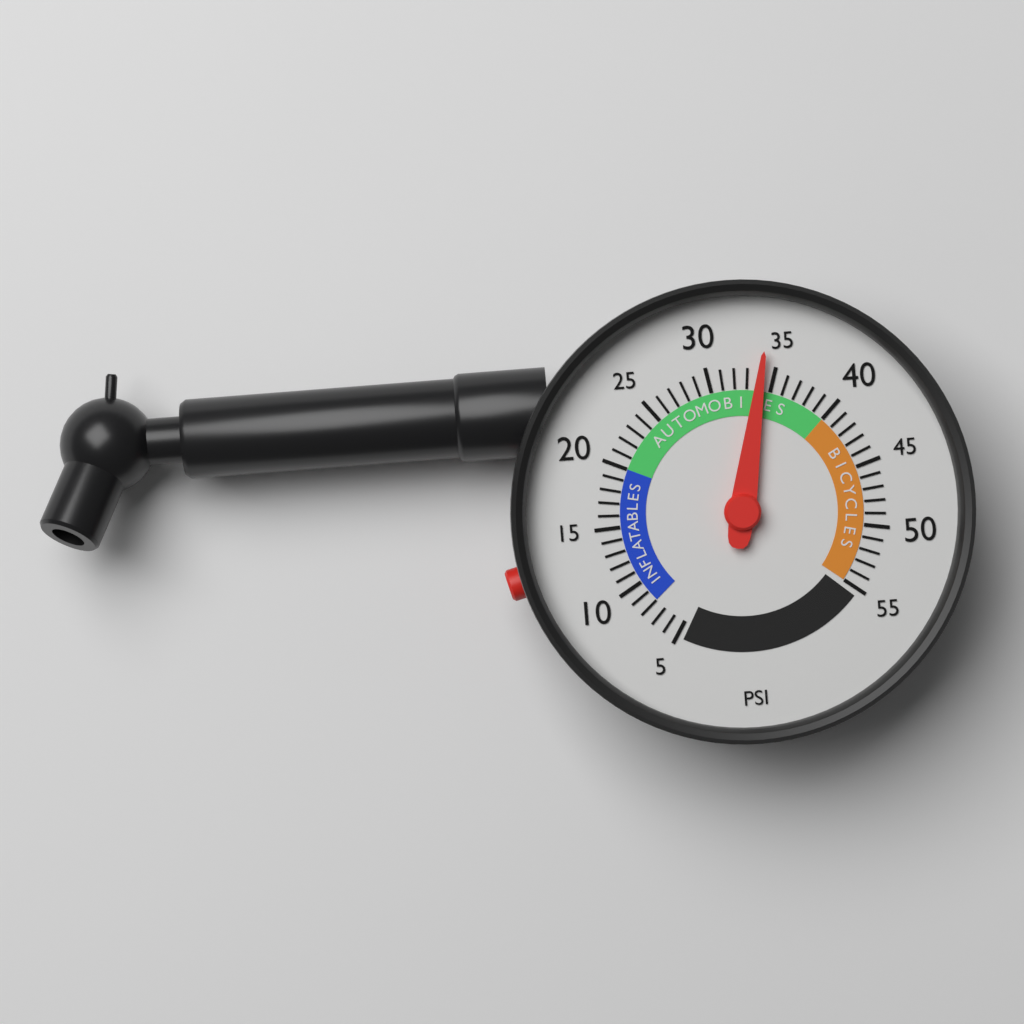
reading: 34 psi
